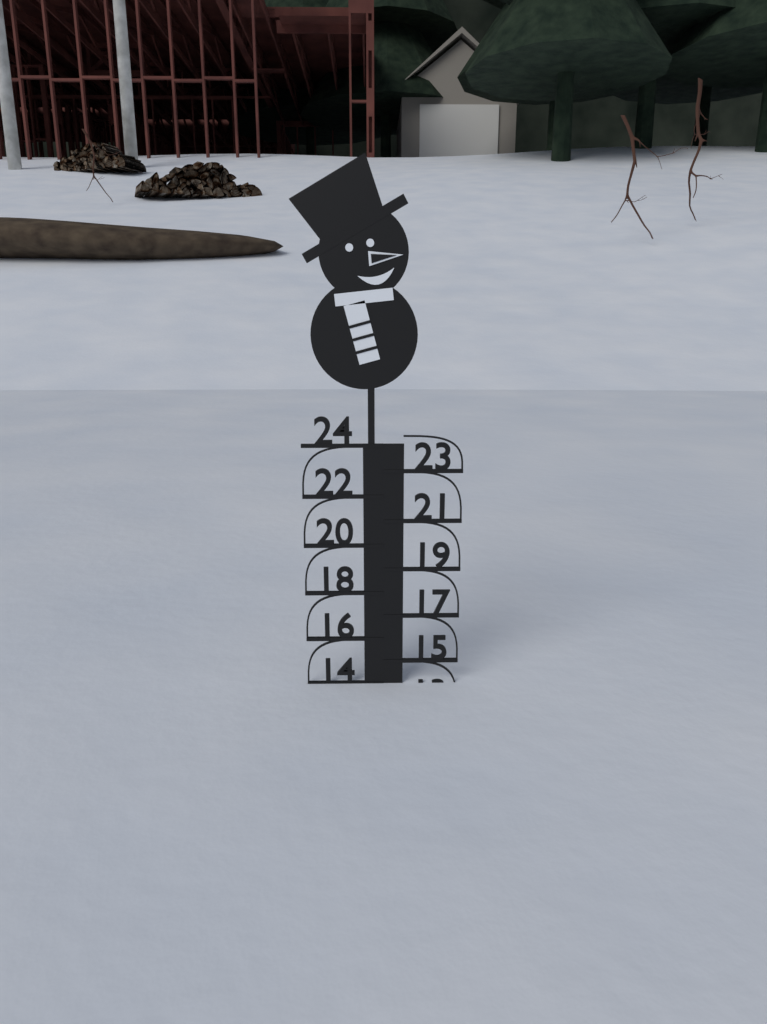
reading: 14 (no unit)
